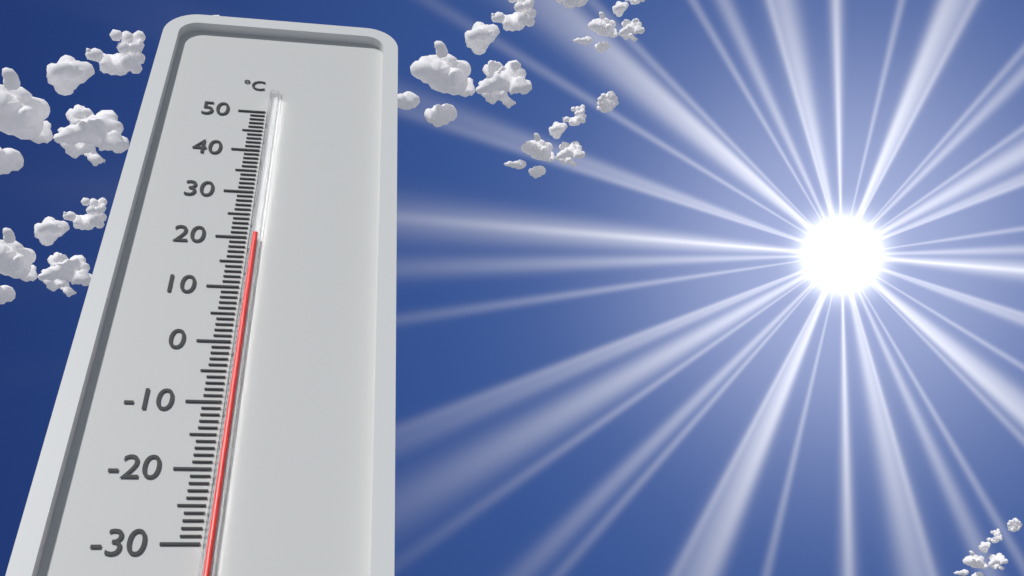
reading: 20 °C
